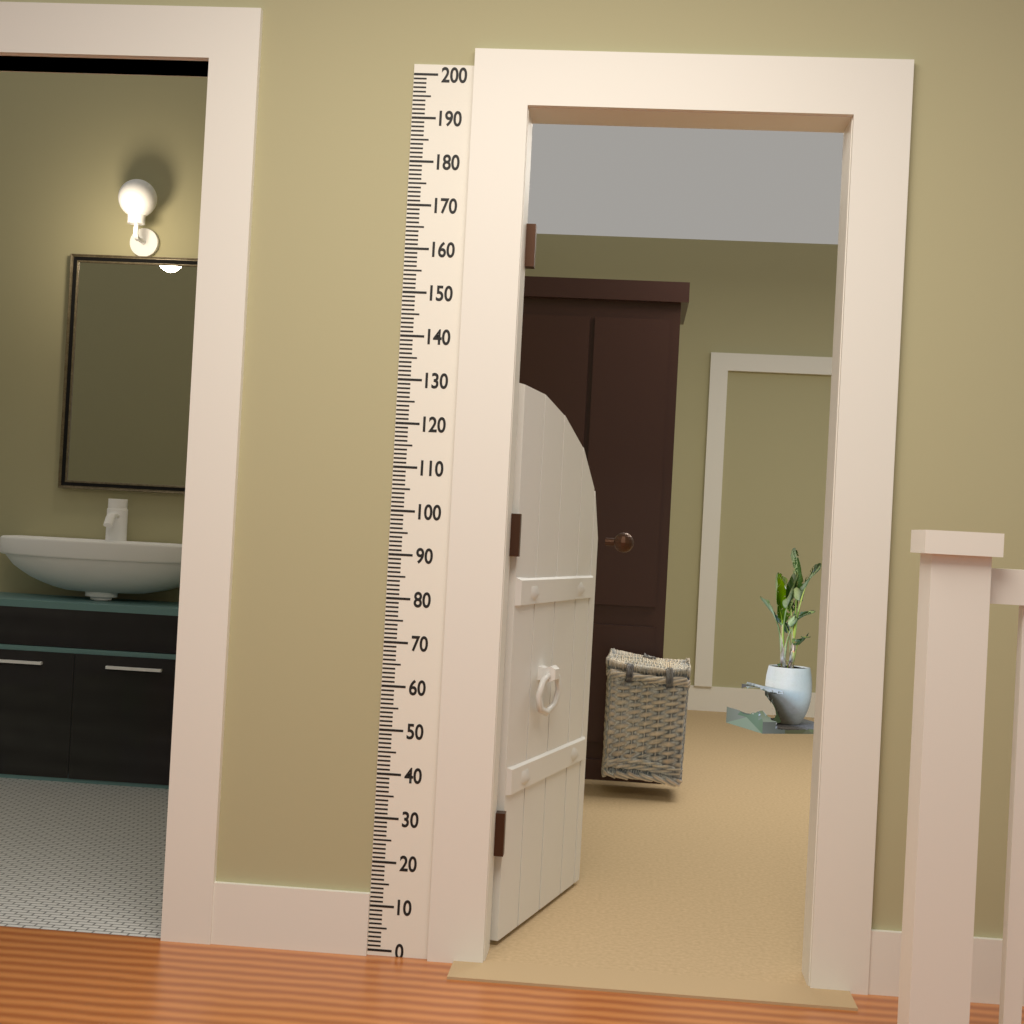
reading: 132 (no unit)
